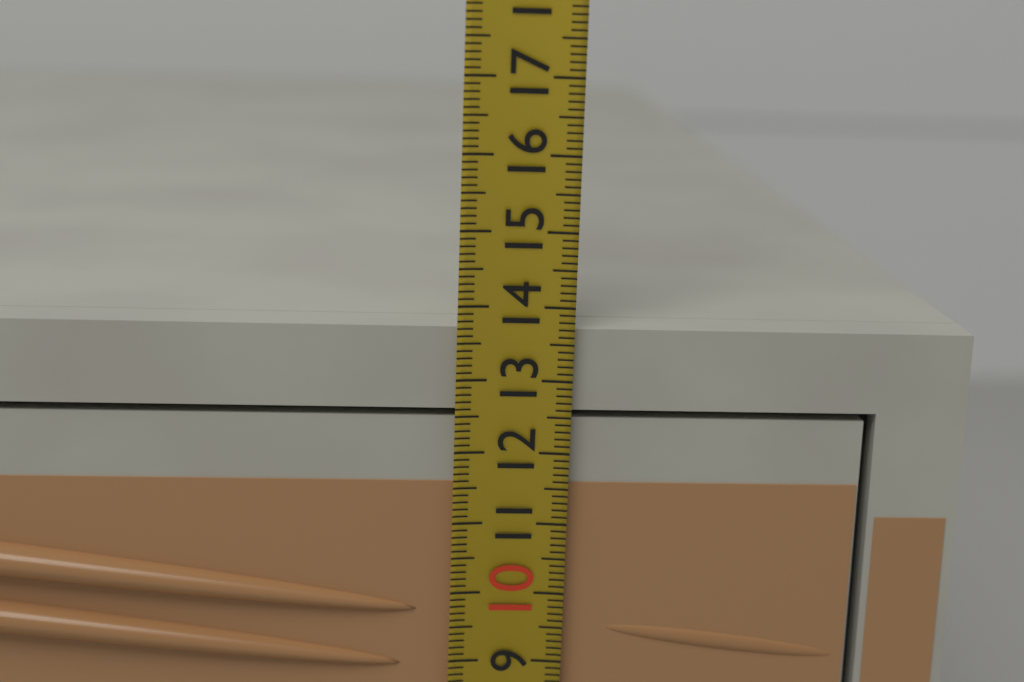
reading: 13.7 (no unit)
